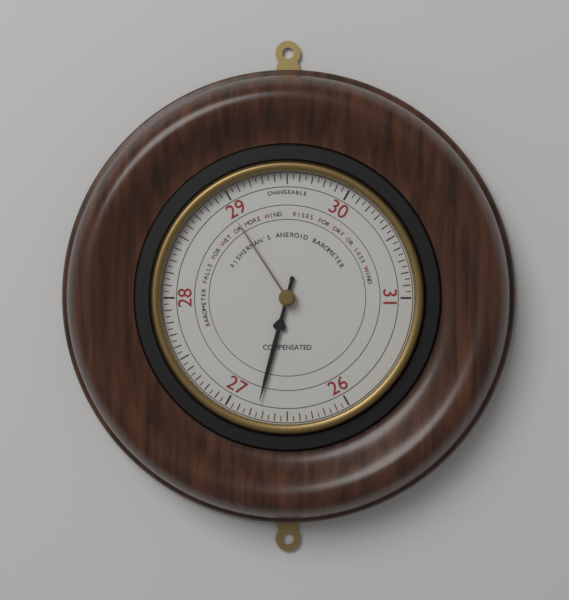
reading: 26.75 (no unit)
